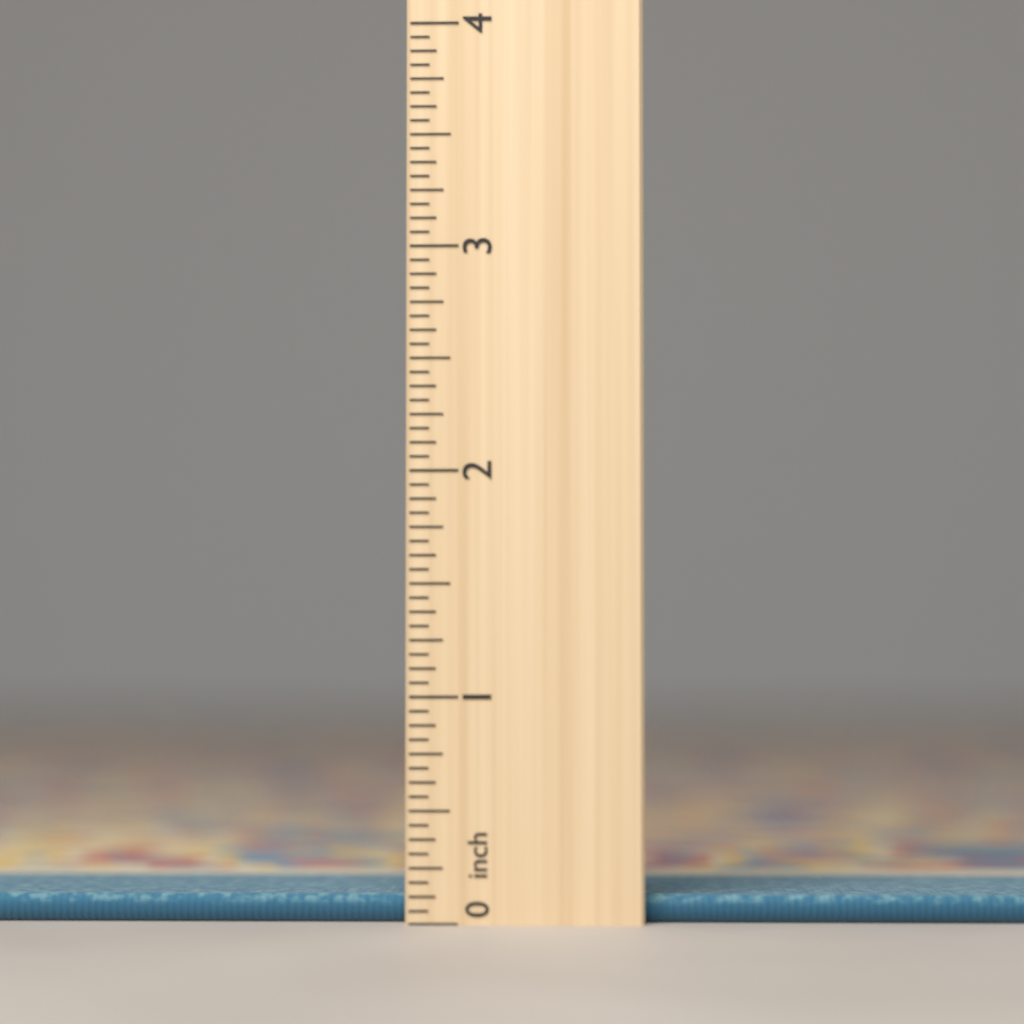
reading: 0.1250 inch
